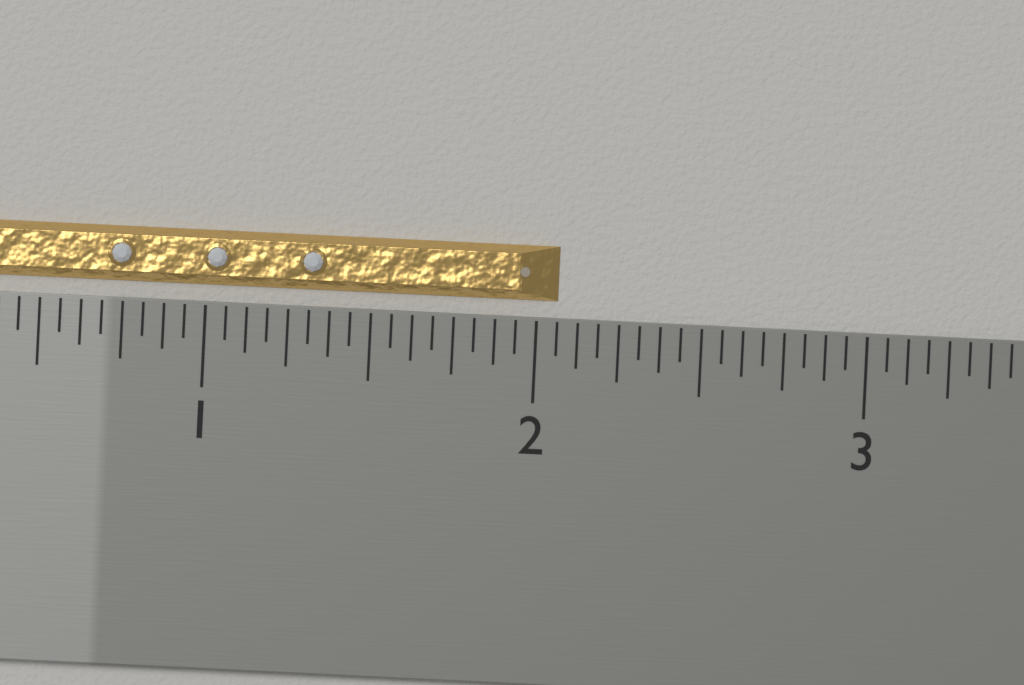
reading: 2.0625 inch
